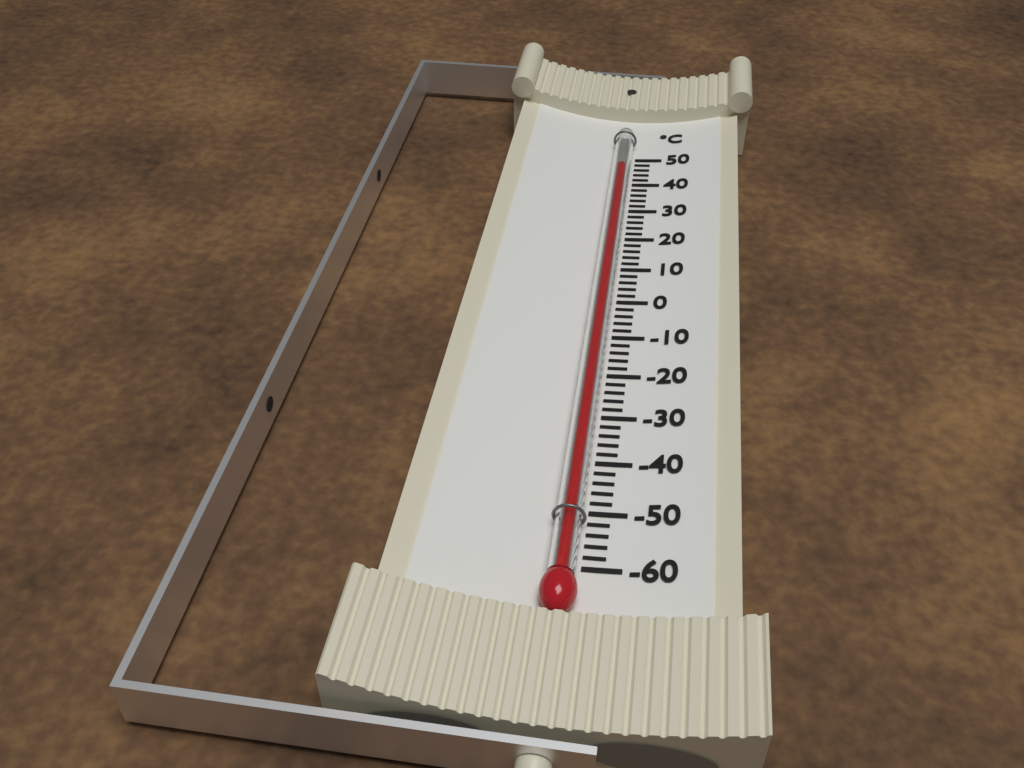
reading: 44 °C
